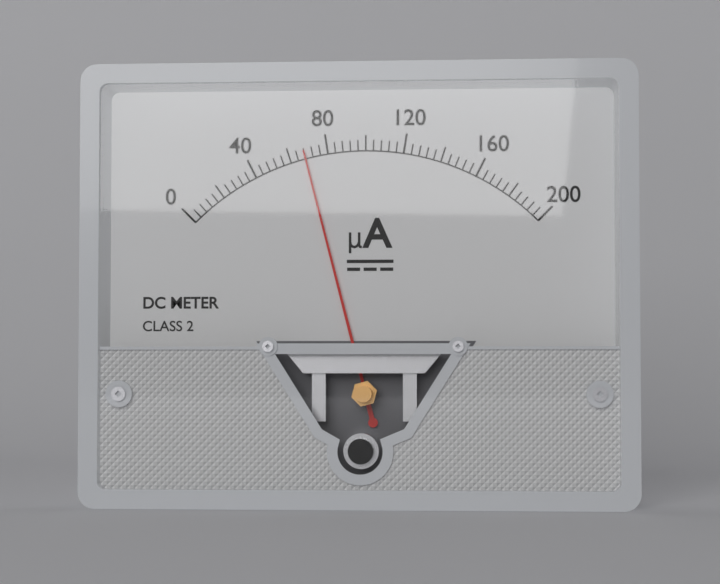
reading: 68 µA
